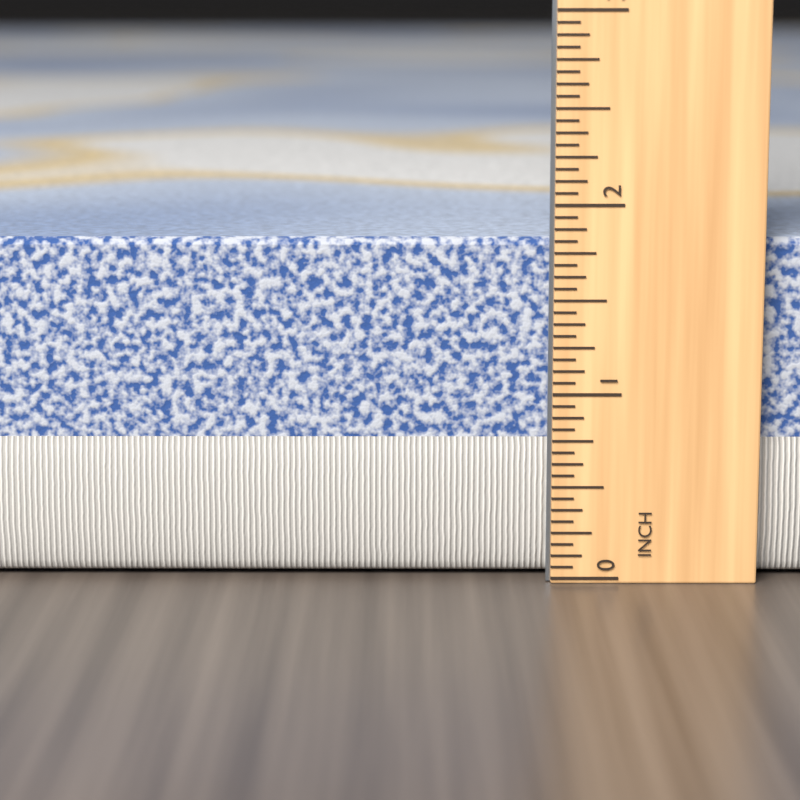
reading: 1.8125 in
